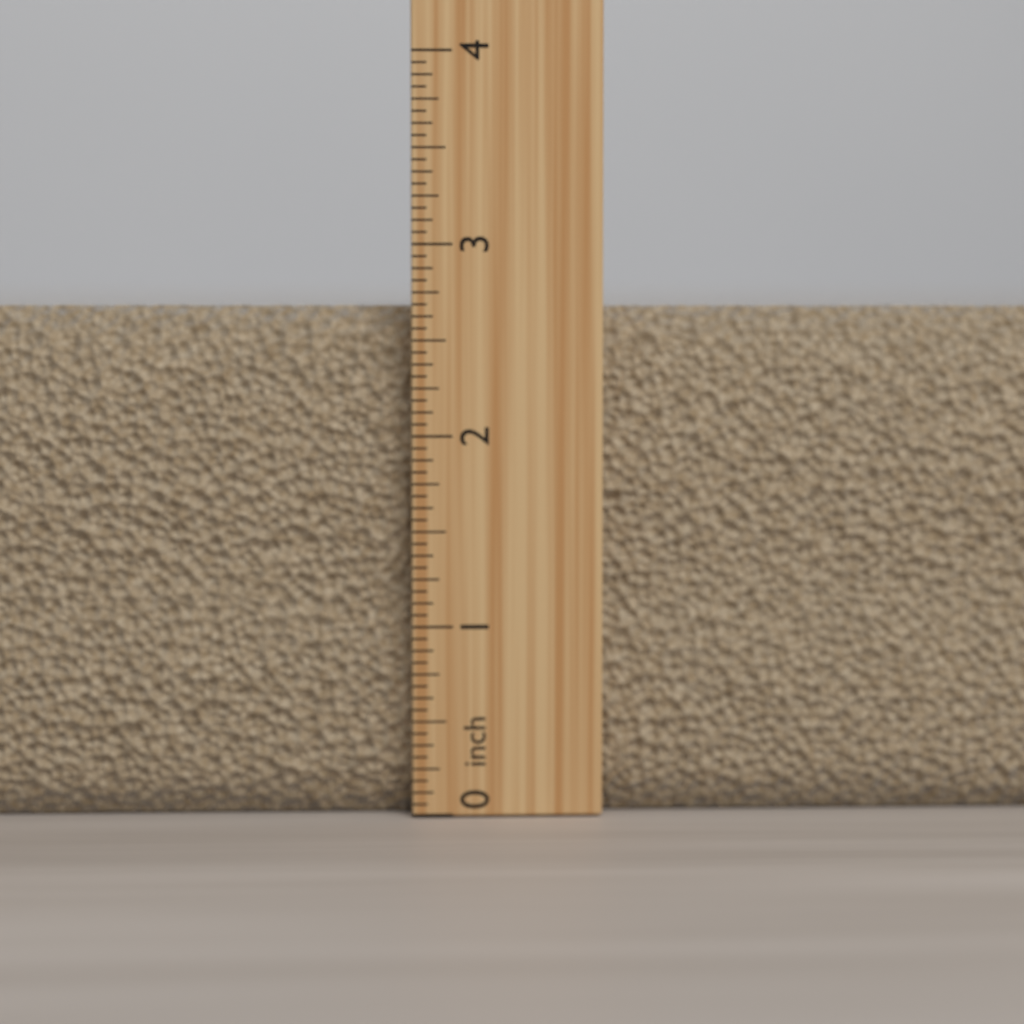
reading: 2.6875 inch
